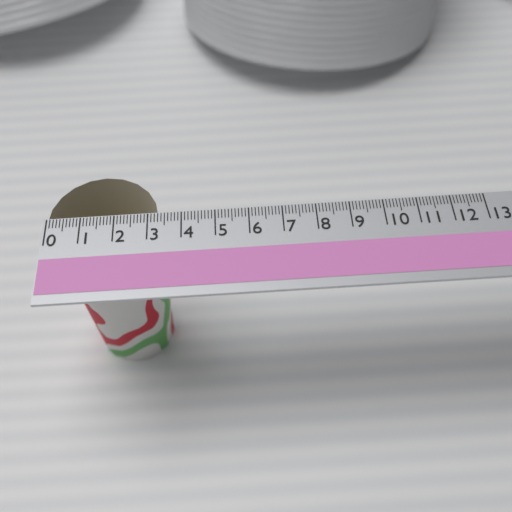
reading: 3.3 (no unit)
